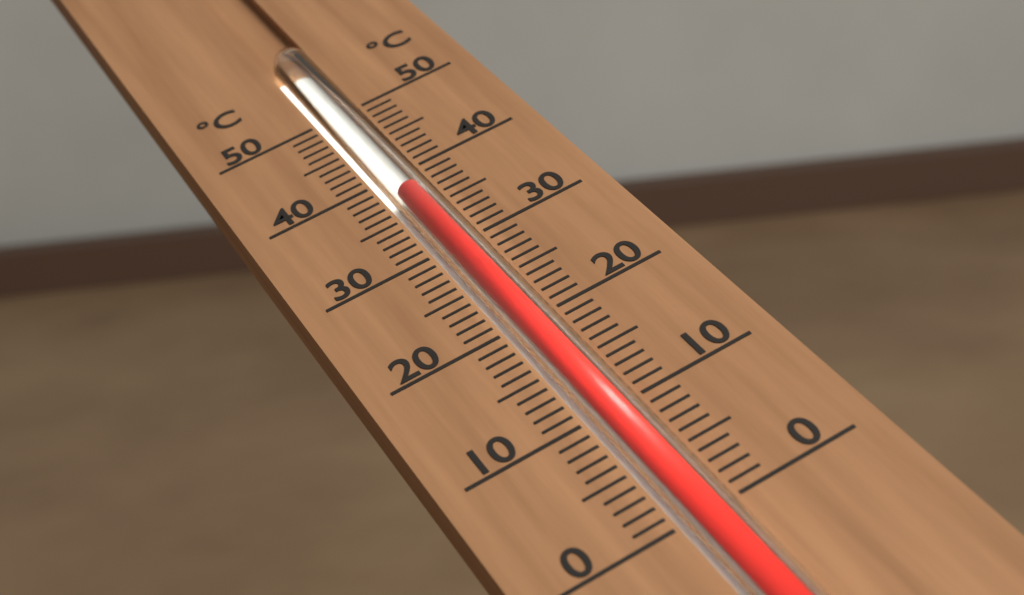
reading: 37 °C
